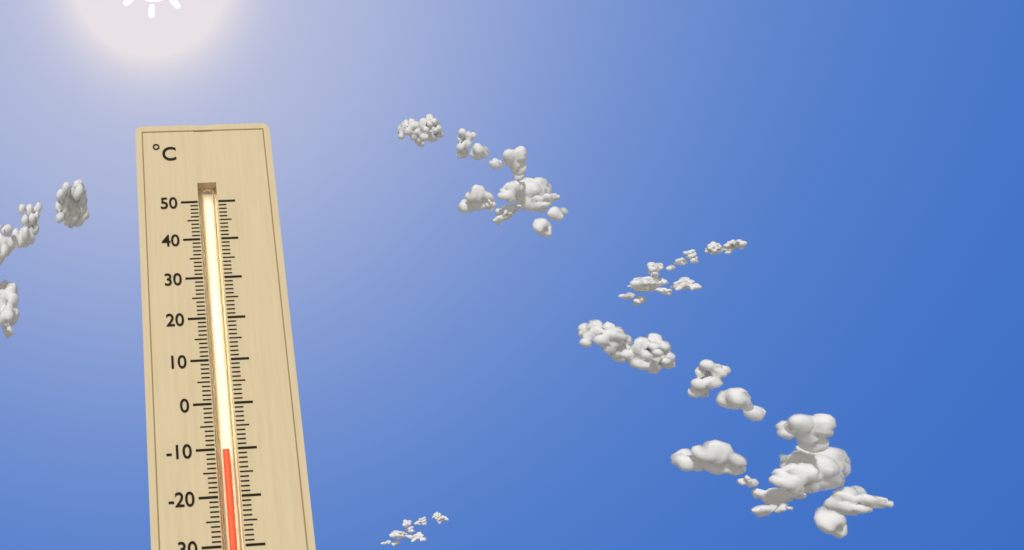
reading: -10 °C
